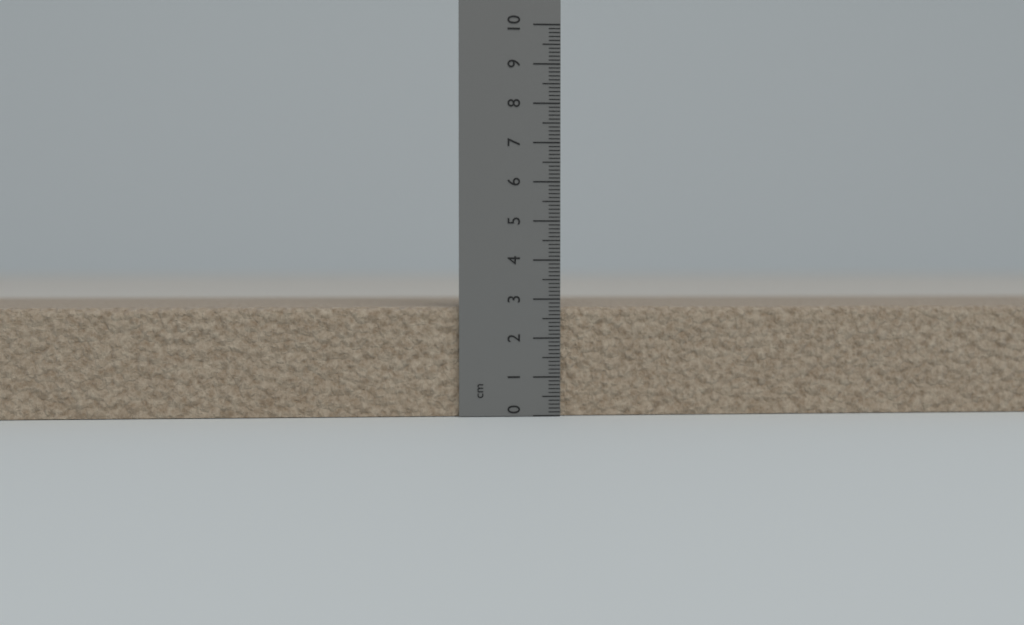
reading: 2.8 cm
